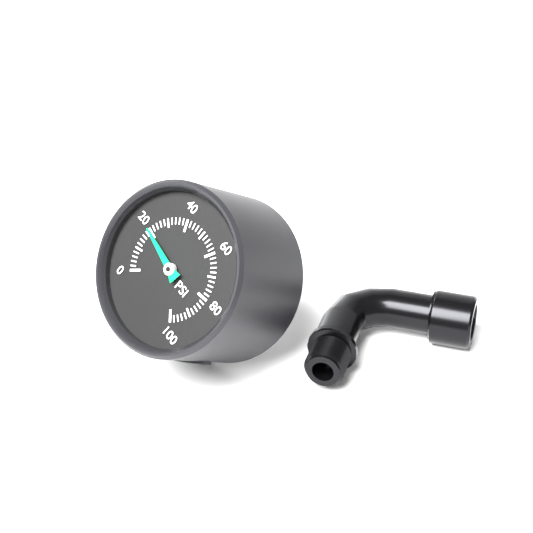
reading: 20 psi
